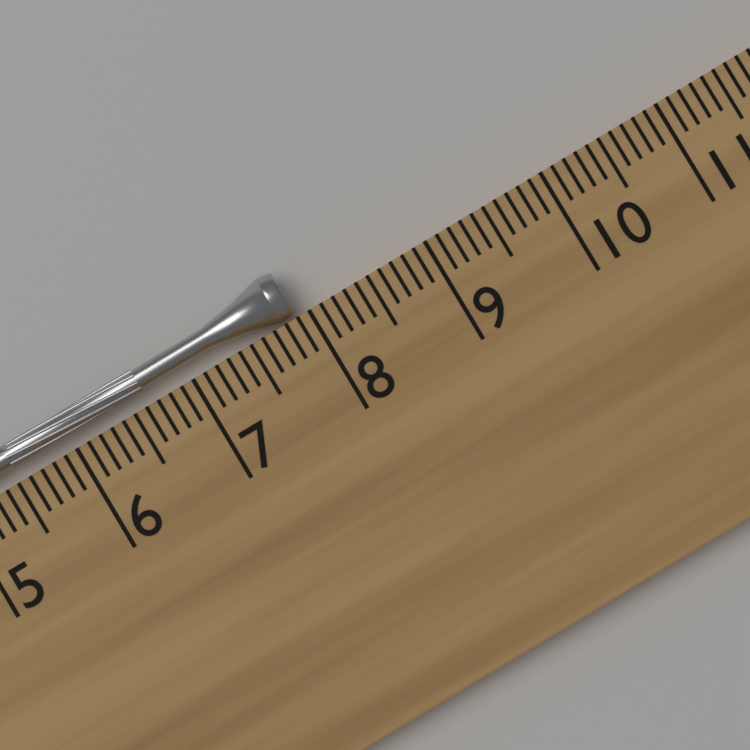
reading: 7.9 cm
